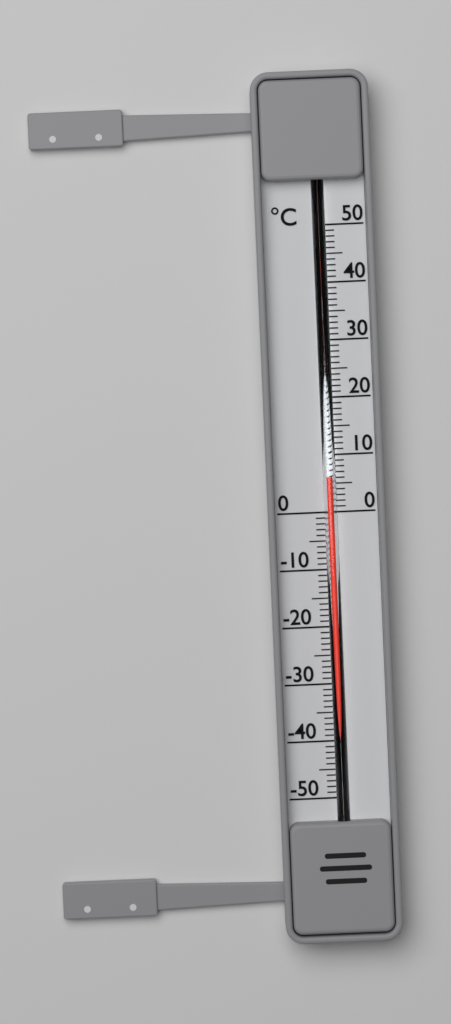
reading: 6 °C
